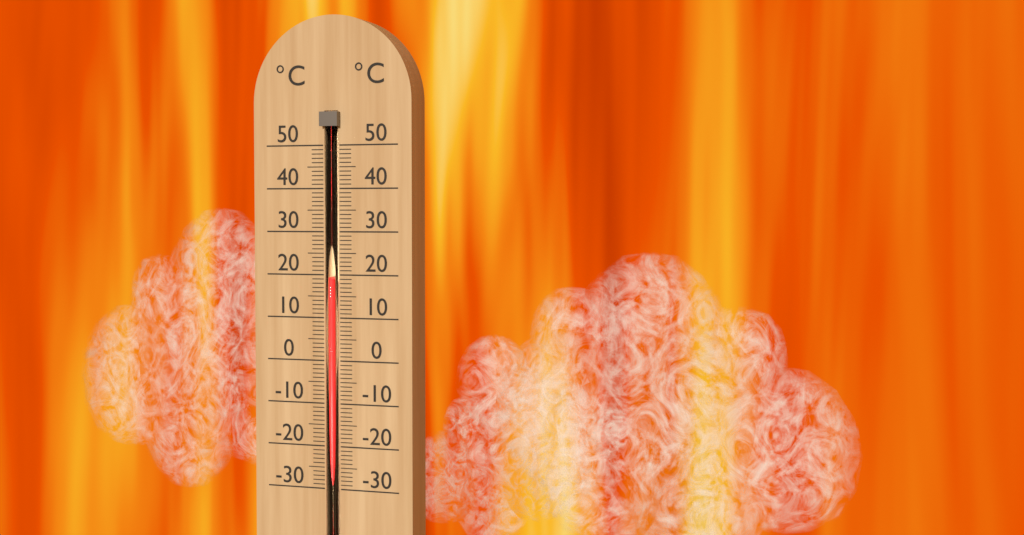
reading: 19 °C
